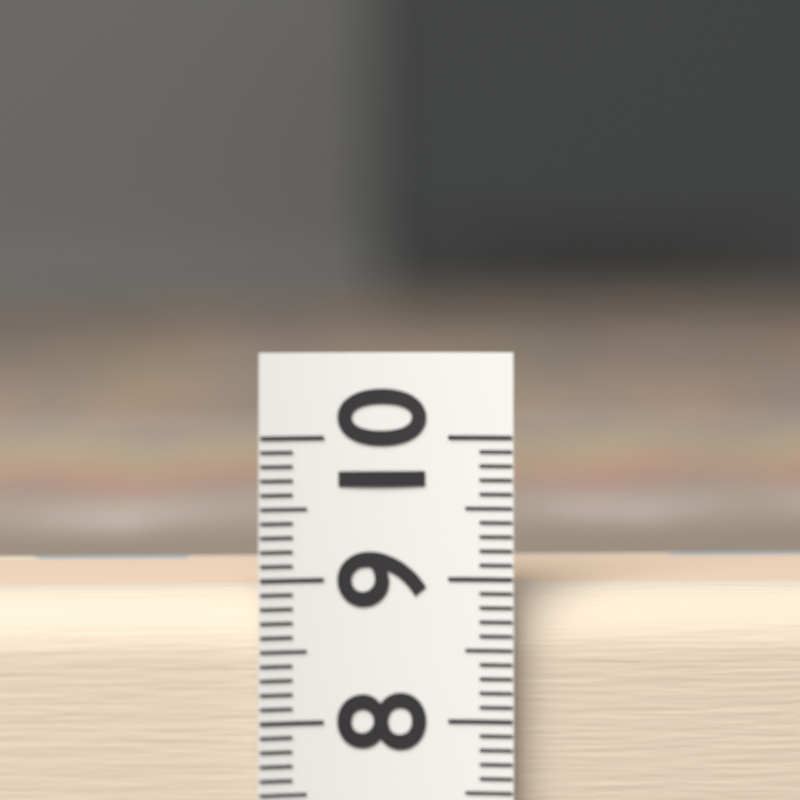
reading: 8.9 (no unit)
